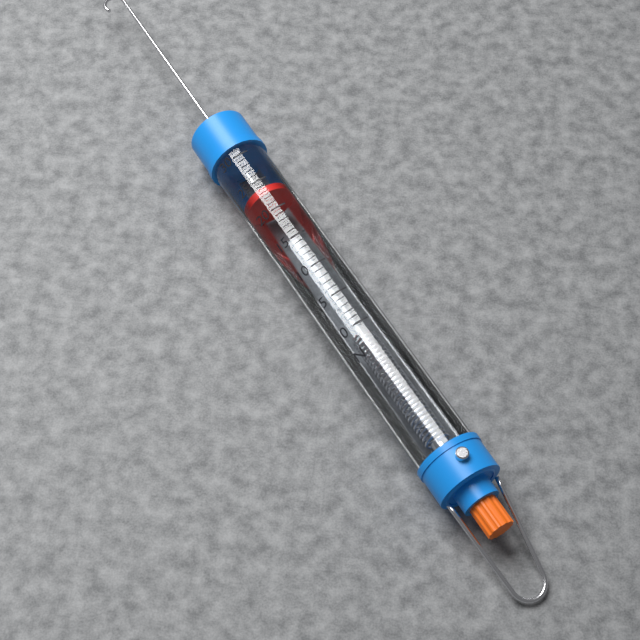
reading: 23 N
